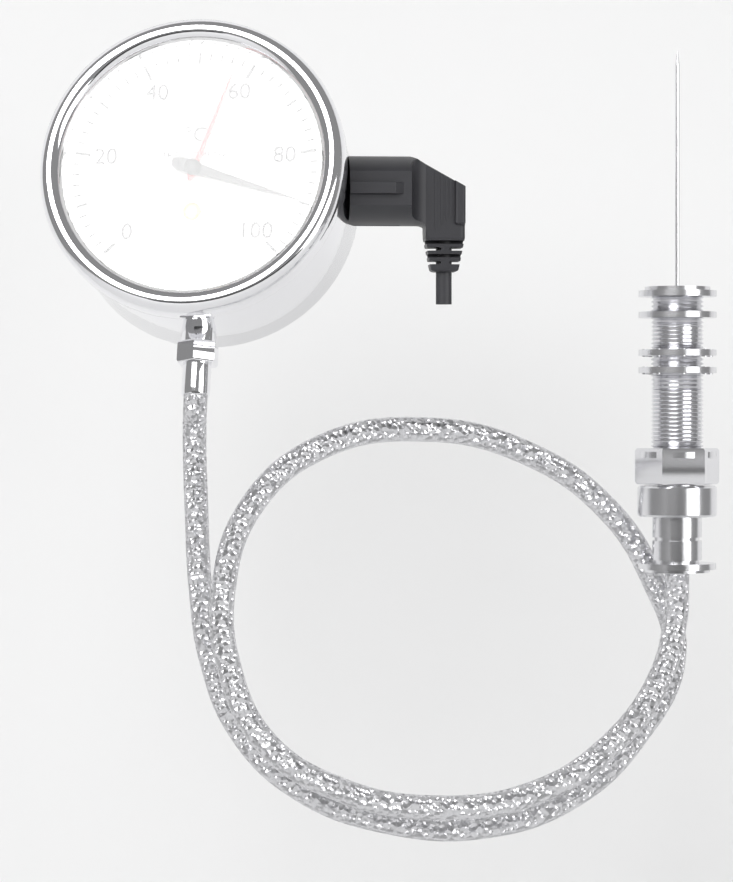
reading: 90 °C
